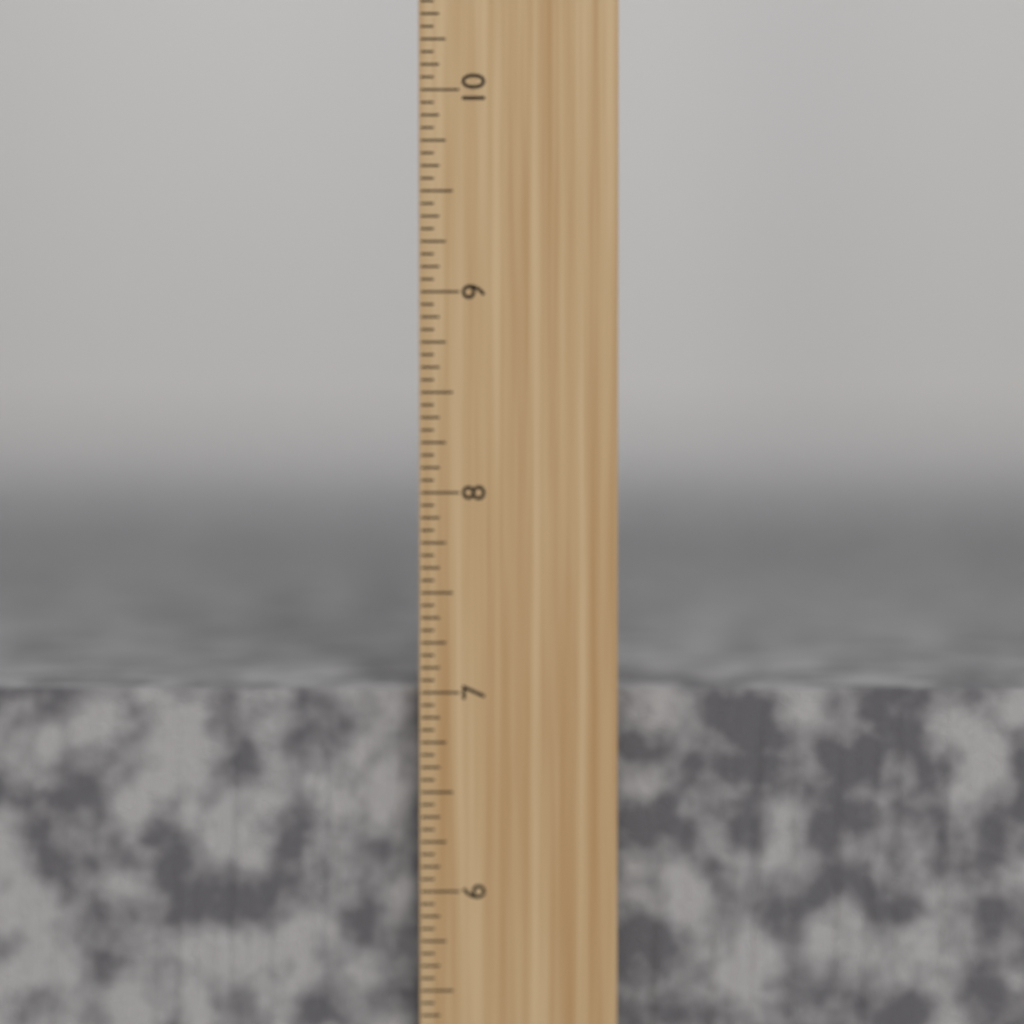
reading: 7.0000 inch
